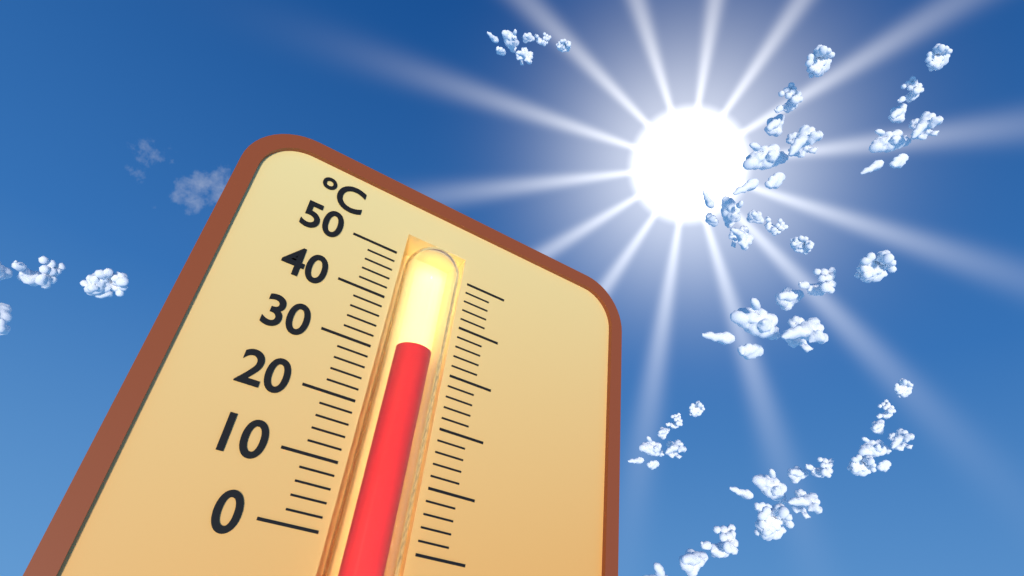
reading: 32 °C
